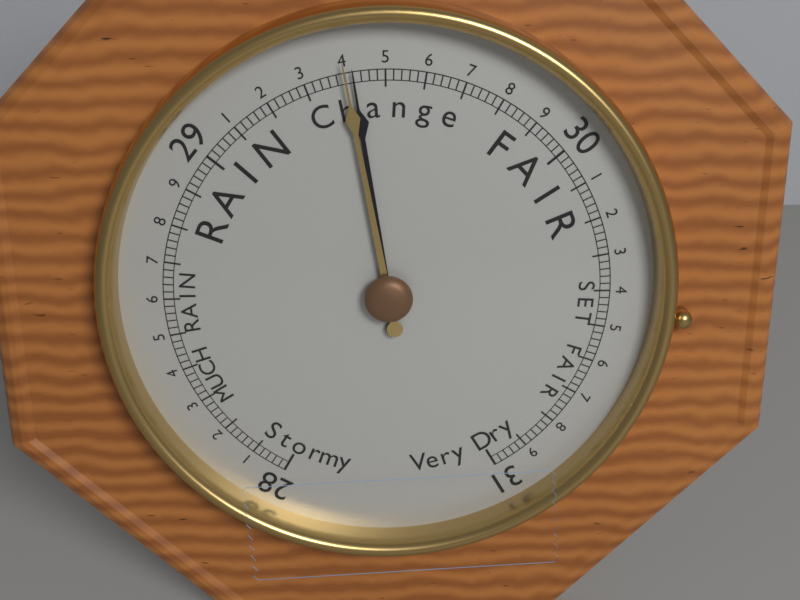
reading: 29.40 (no unit)
